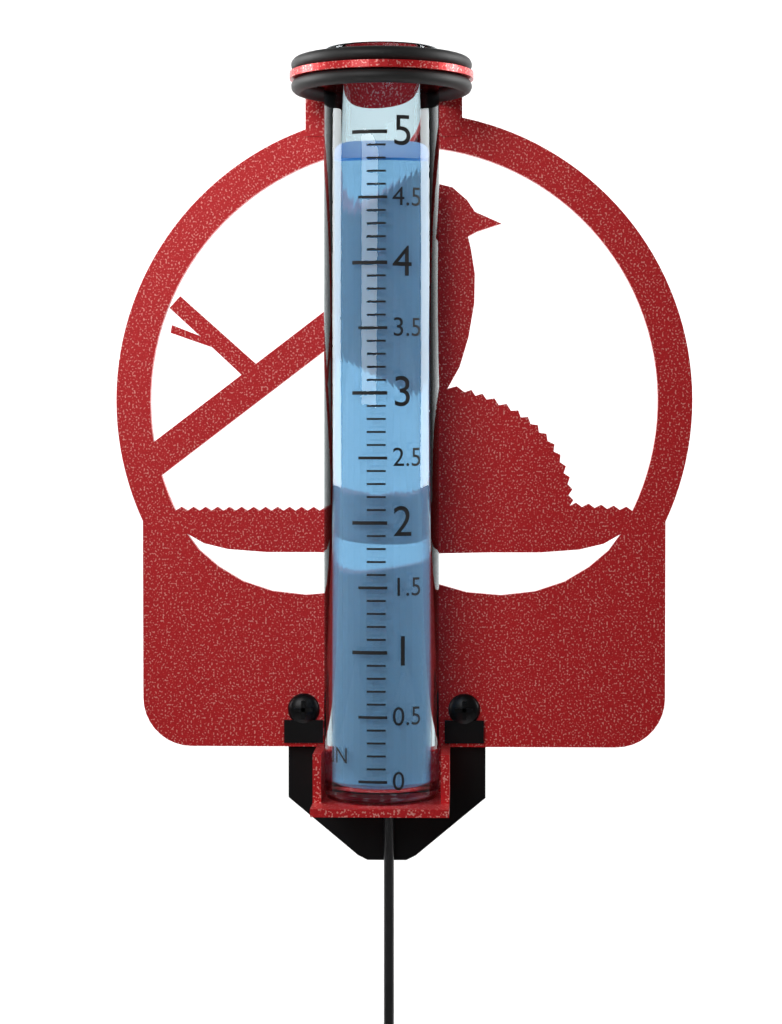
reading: 4.8 in
